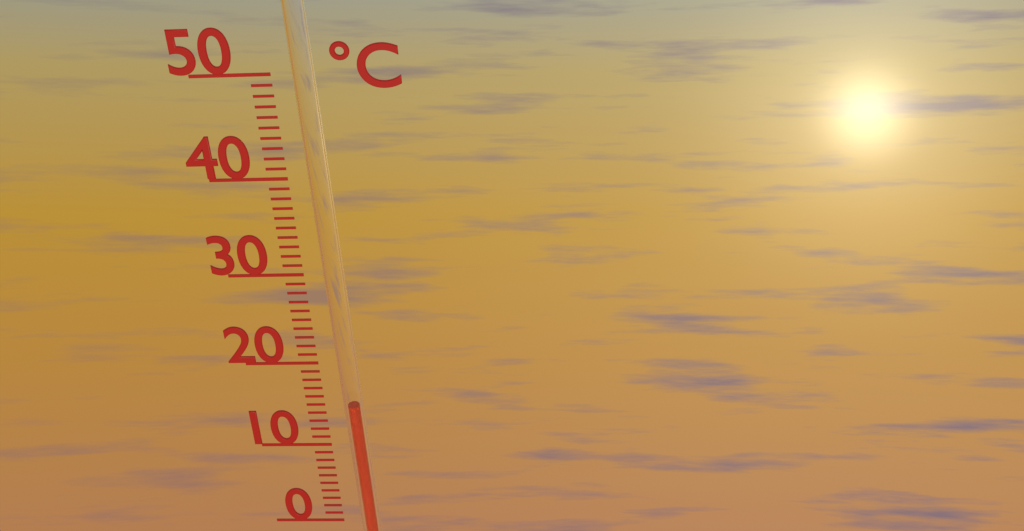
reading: 15 °C
